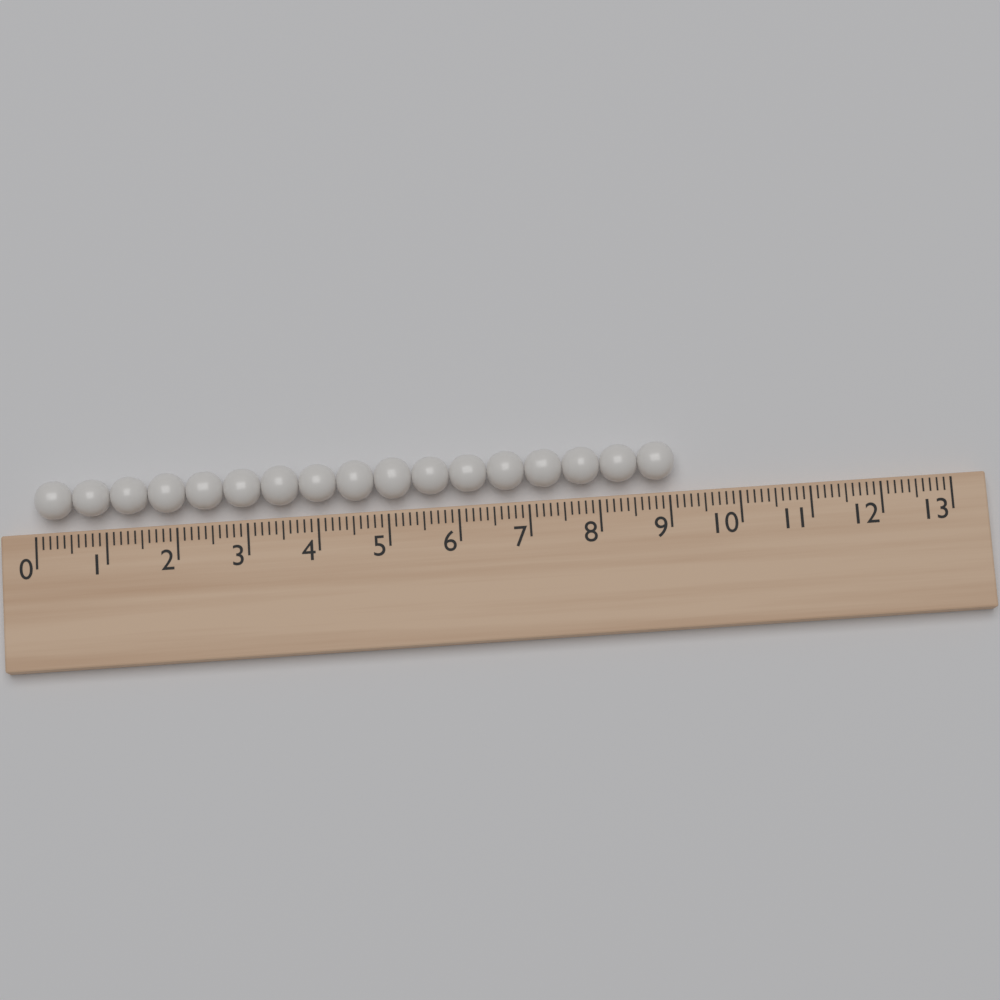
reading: 9.1 (no unit)
